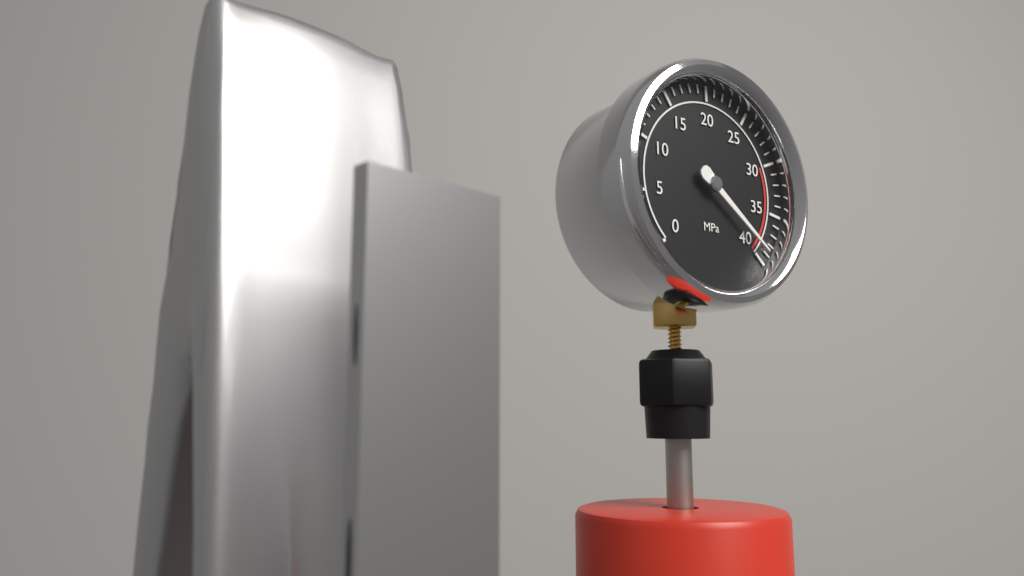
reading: 39 MPa
